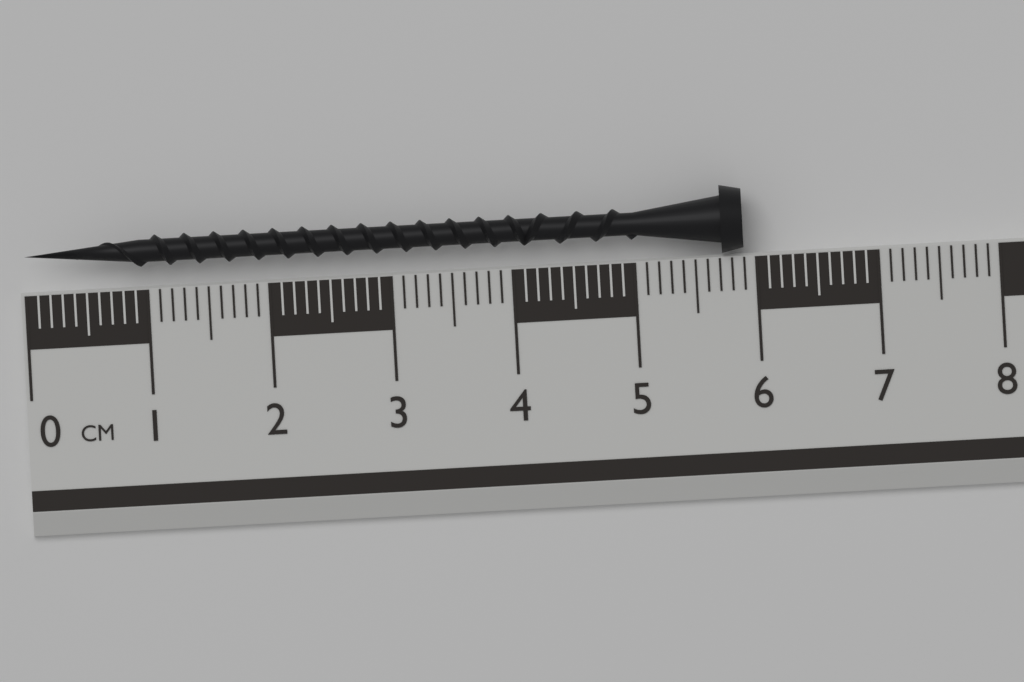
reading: 5.9 cm
